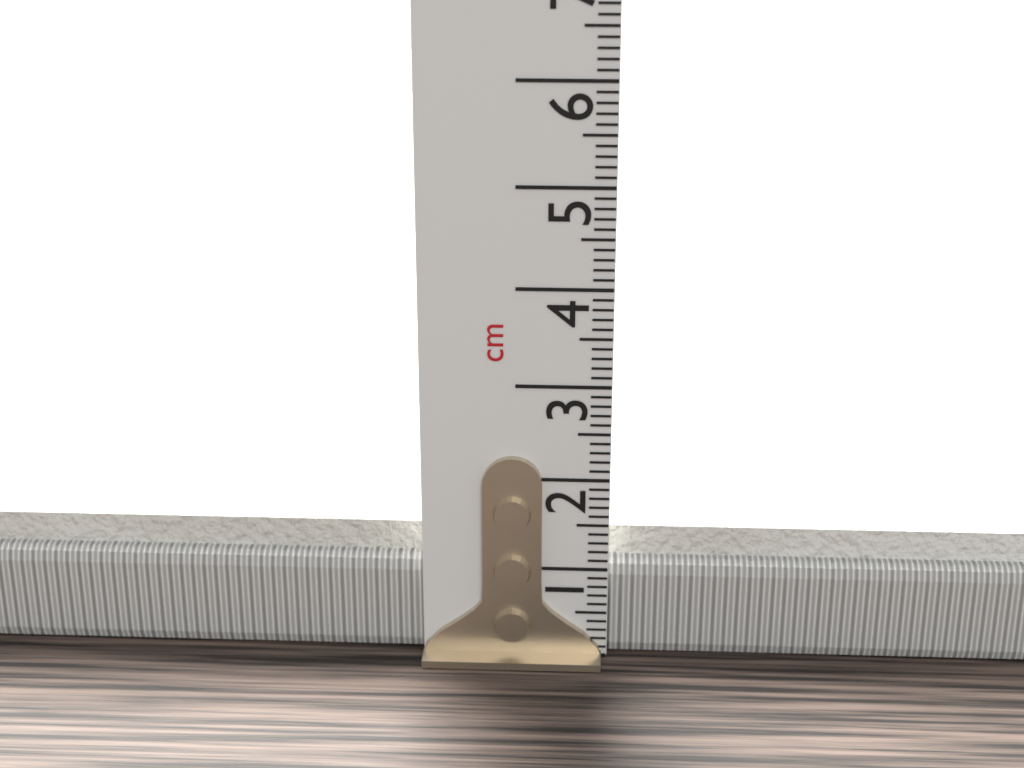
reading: 1.4 cm
